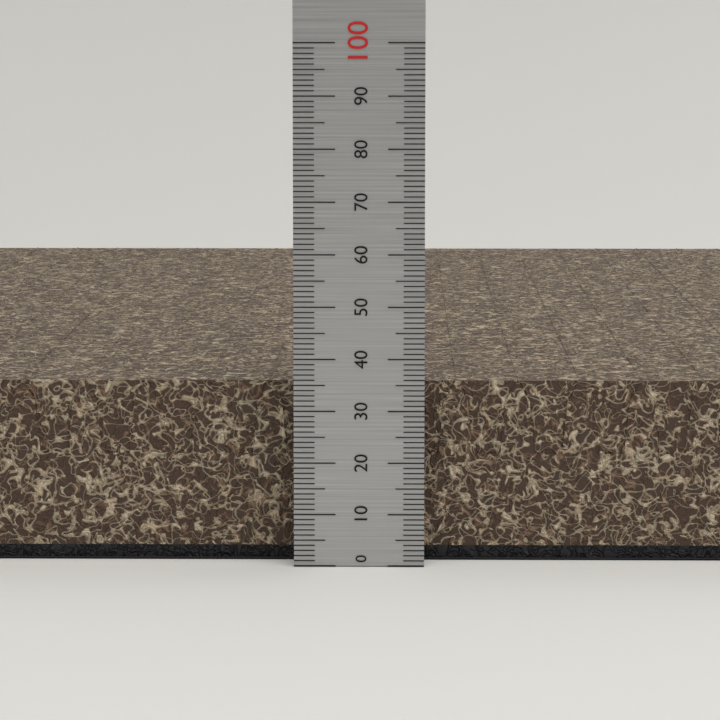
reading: 35 (no unit)
